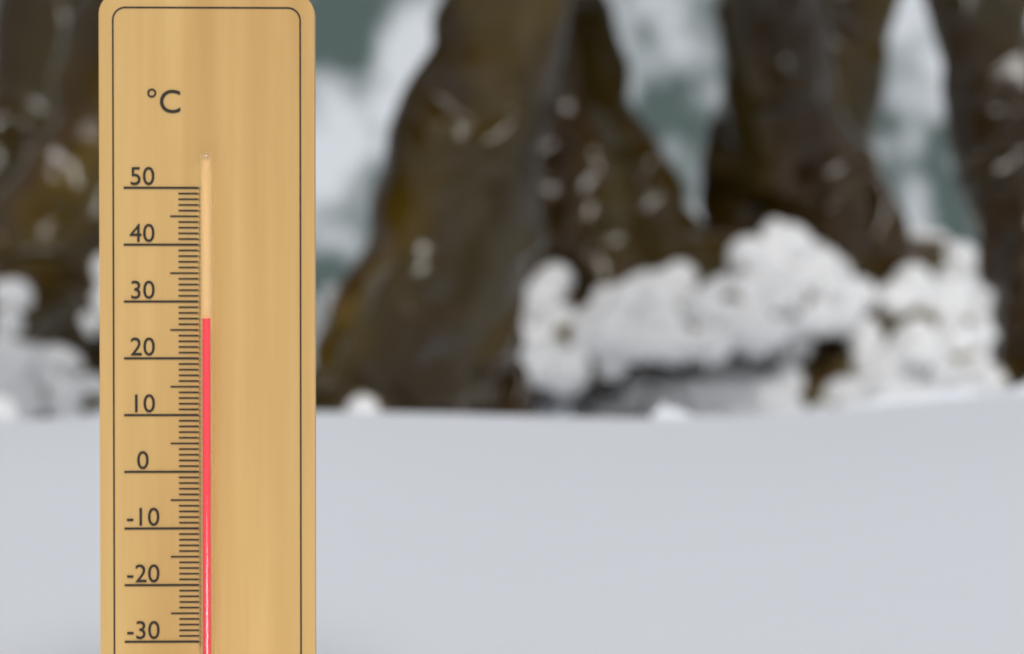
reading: 27 °C
